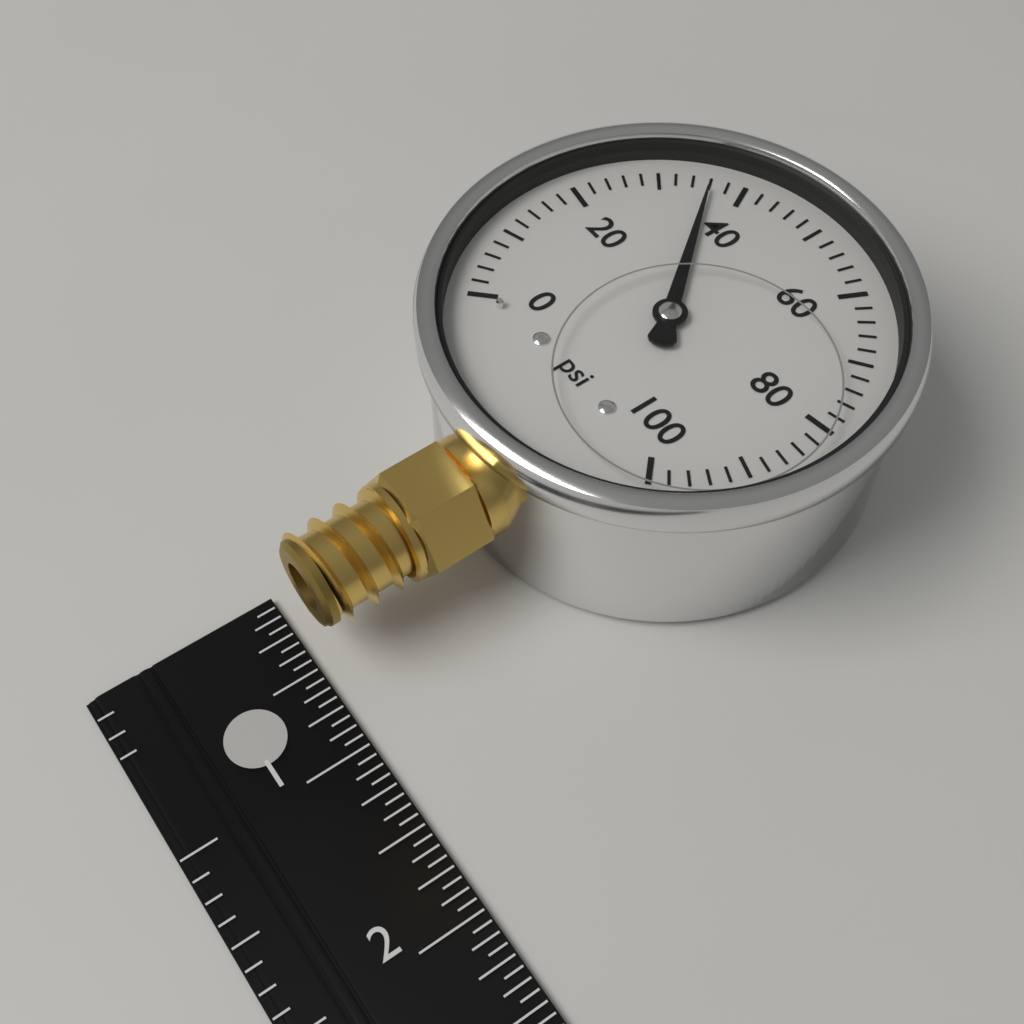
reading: 36 psi
